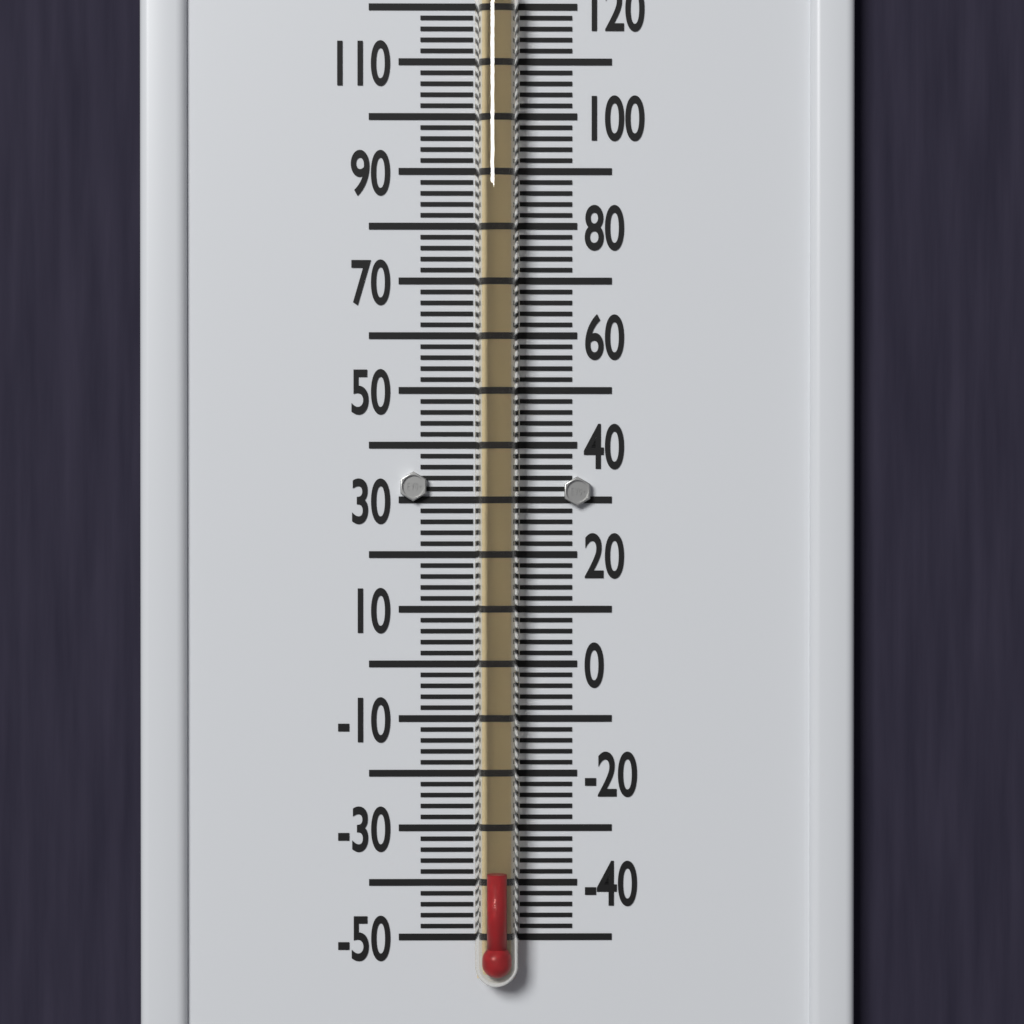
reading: -38 °F
